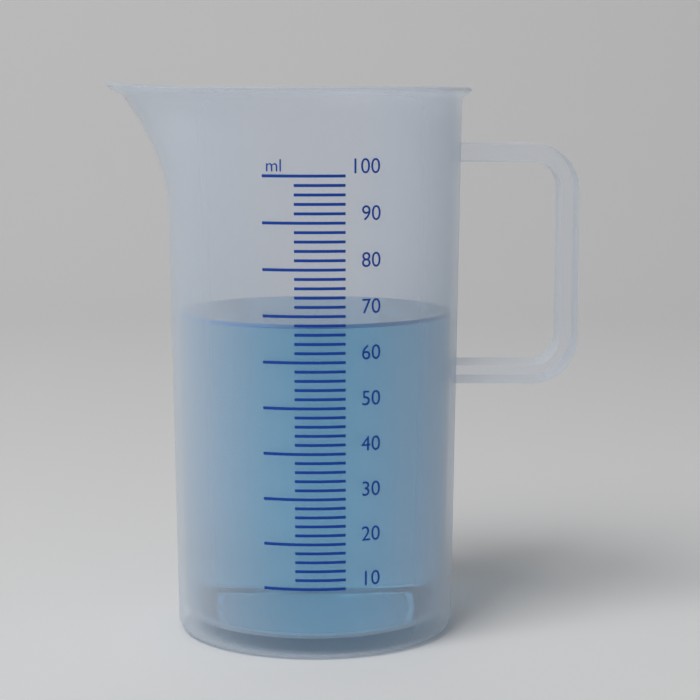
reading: 68 ml
